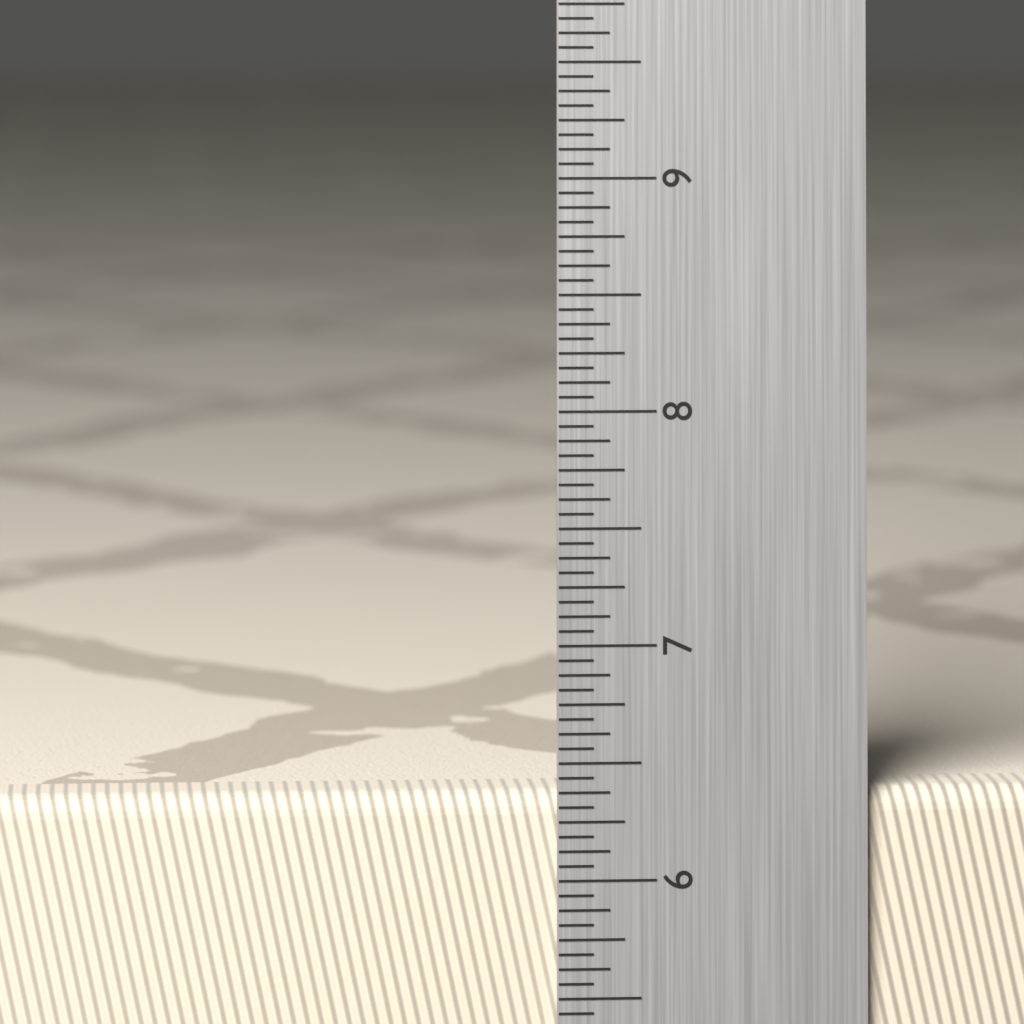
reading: 6.3750 in
